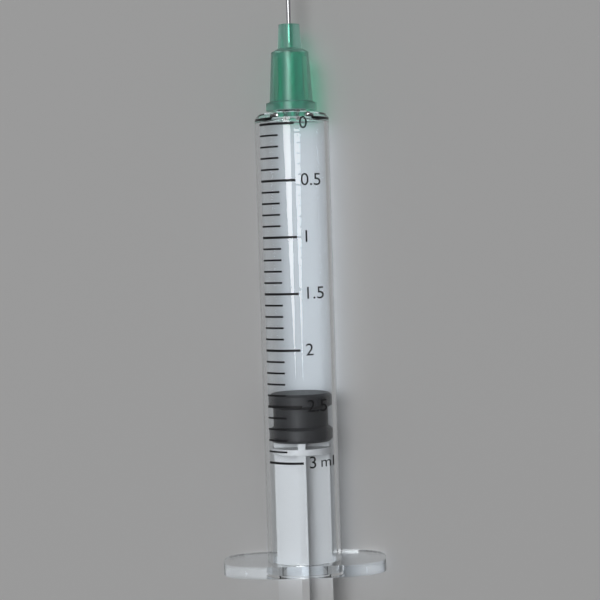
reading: 2.4 ml
